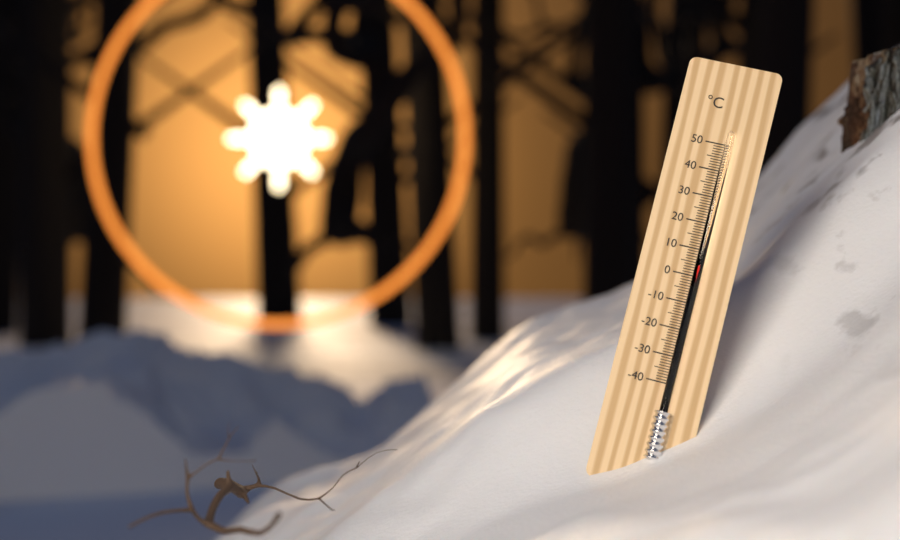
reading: 4 °C
